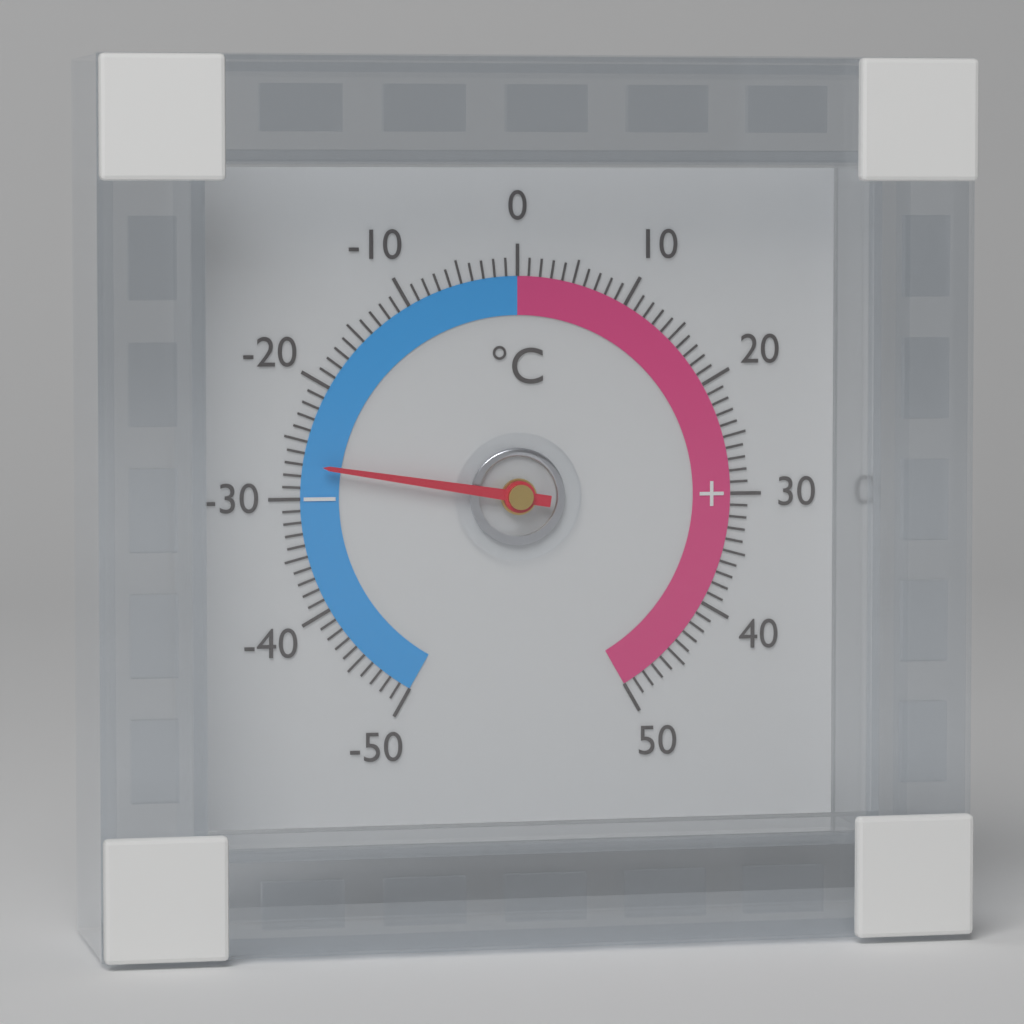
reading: -27 °C
